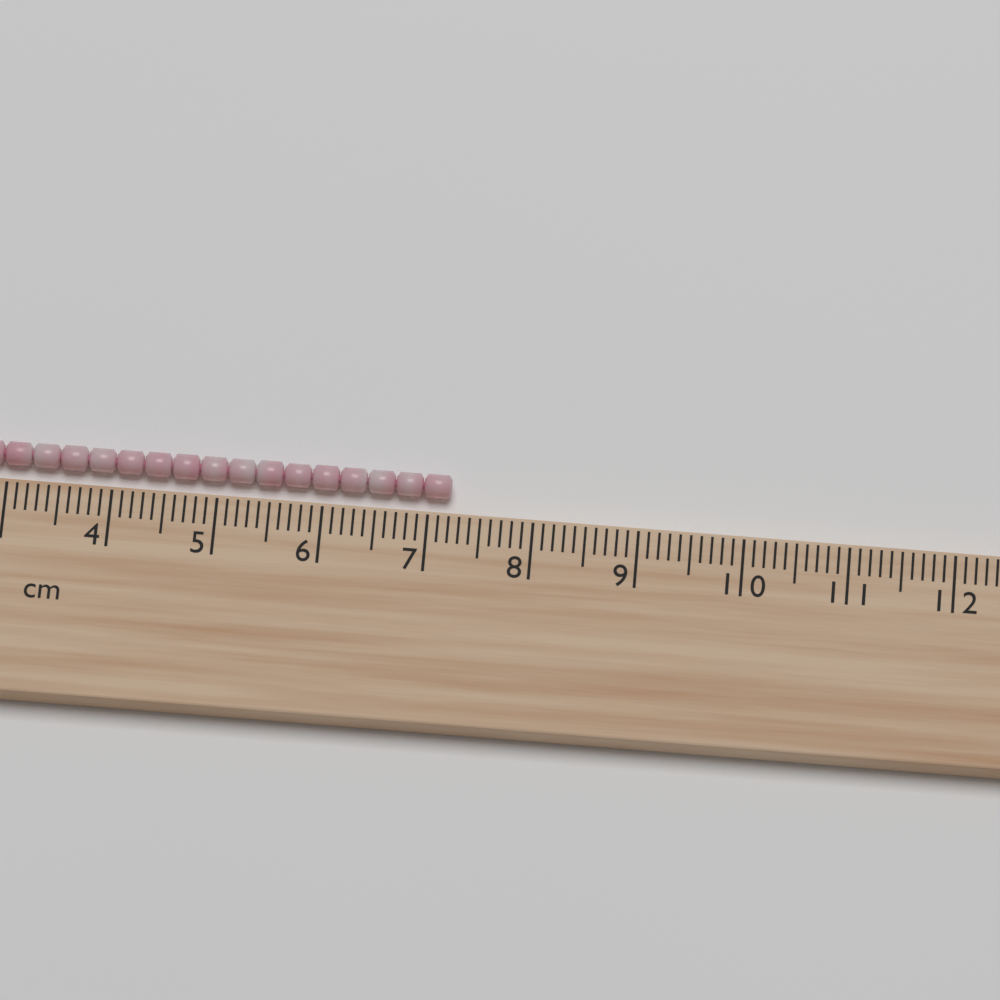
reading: 7.2 cm
